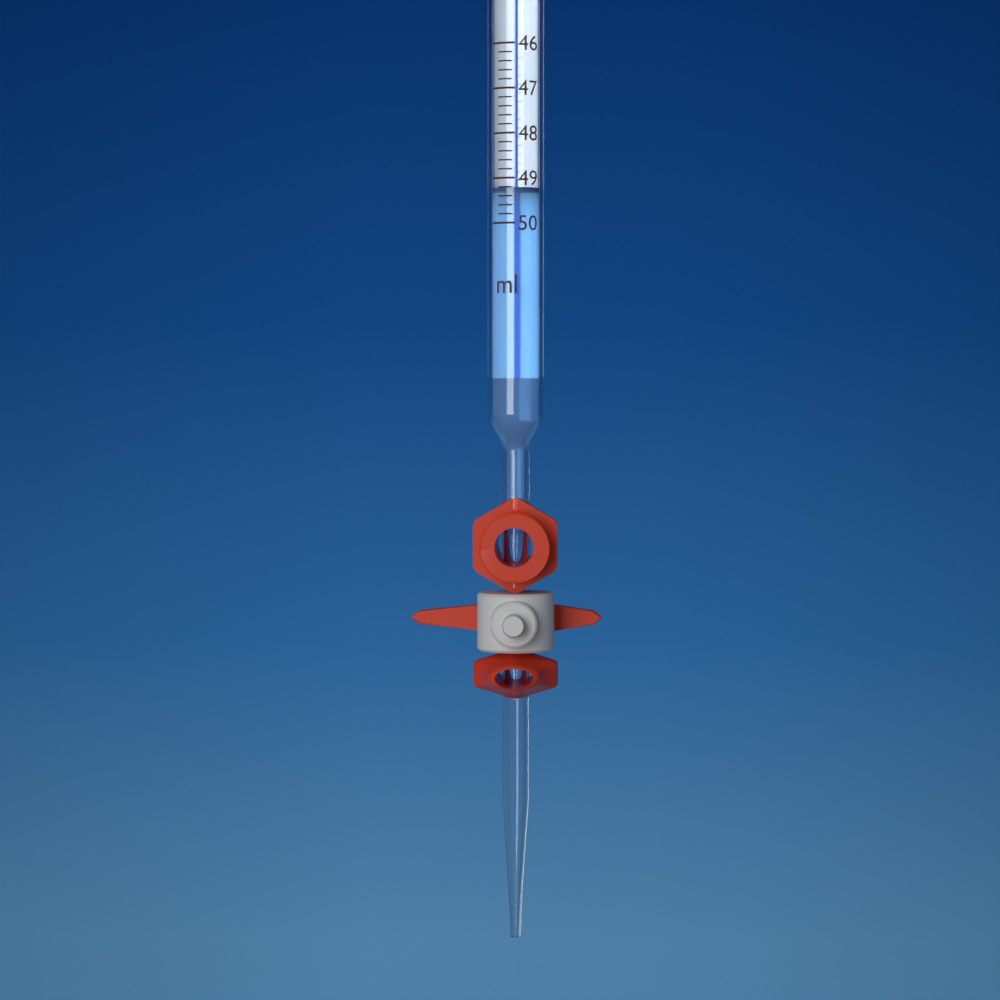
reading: 49.2 ml
